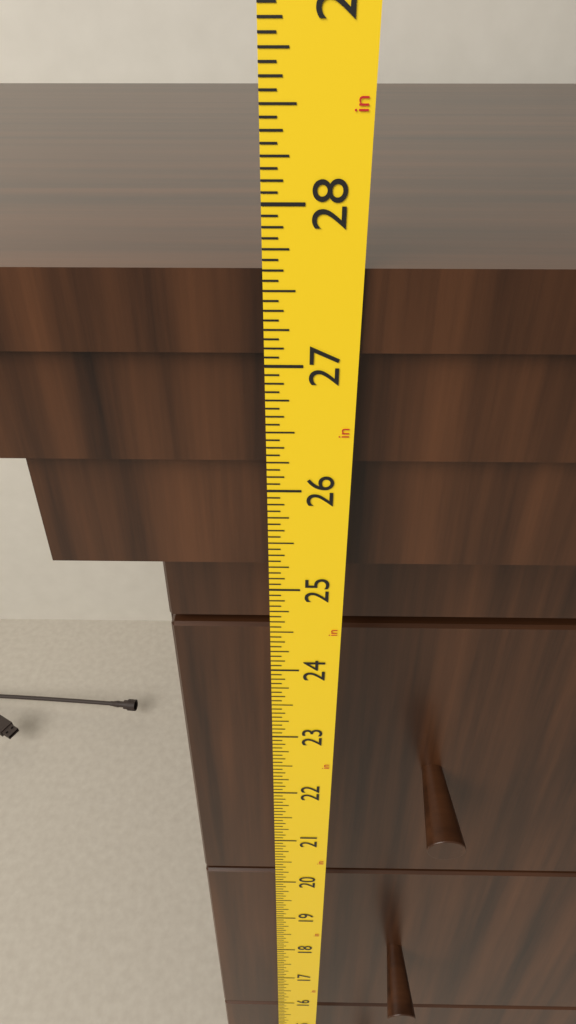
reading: 27.6250 in
